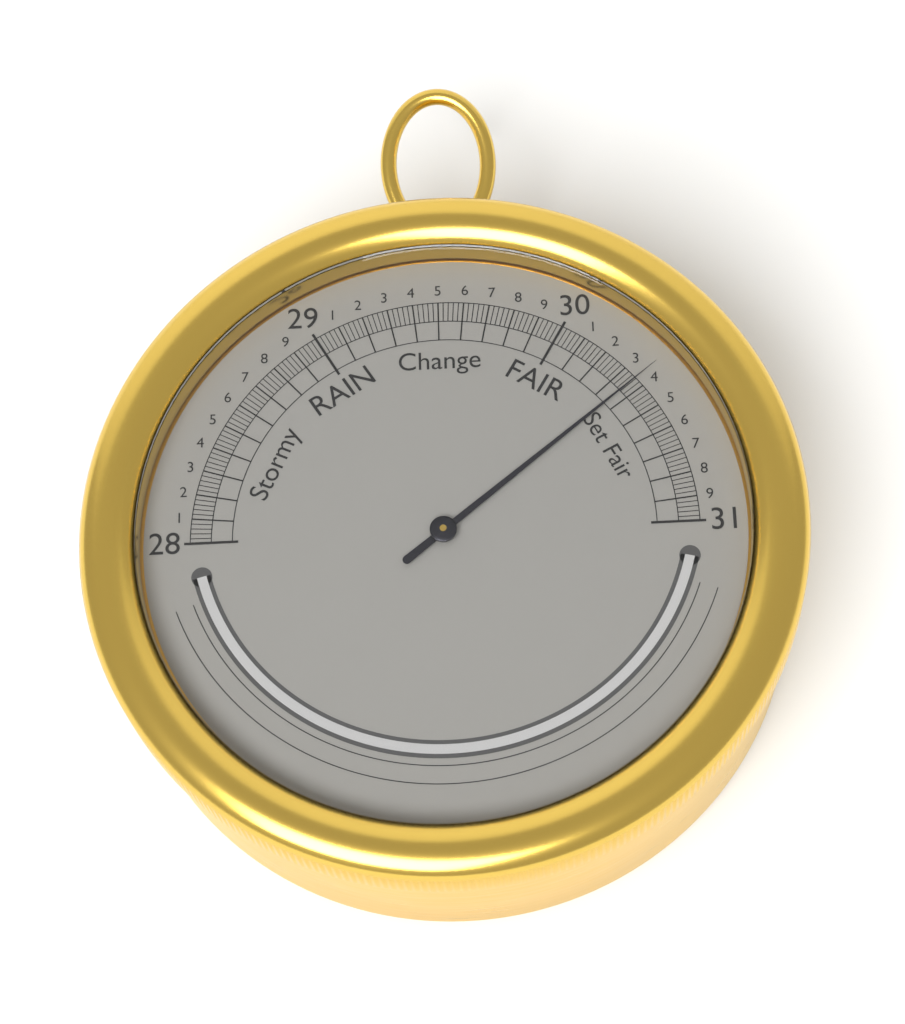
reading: 30.36 inHg
